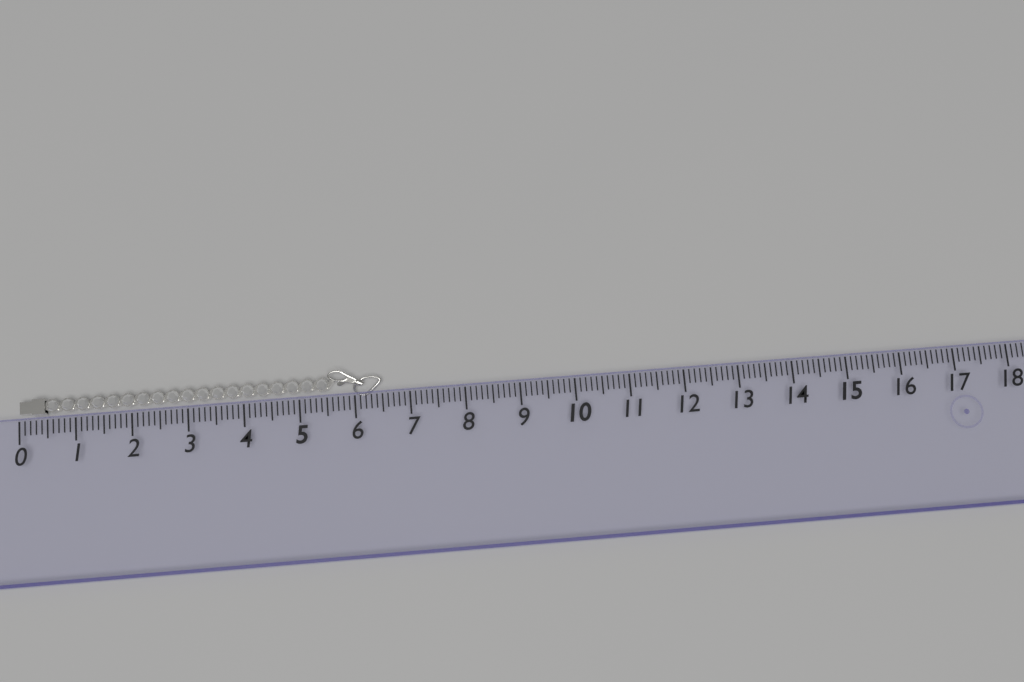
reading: 6.5 (no unit)
